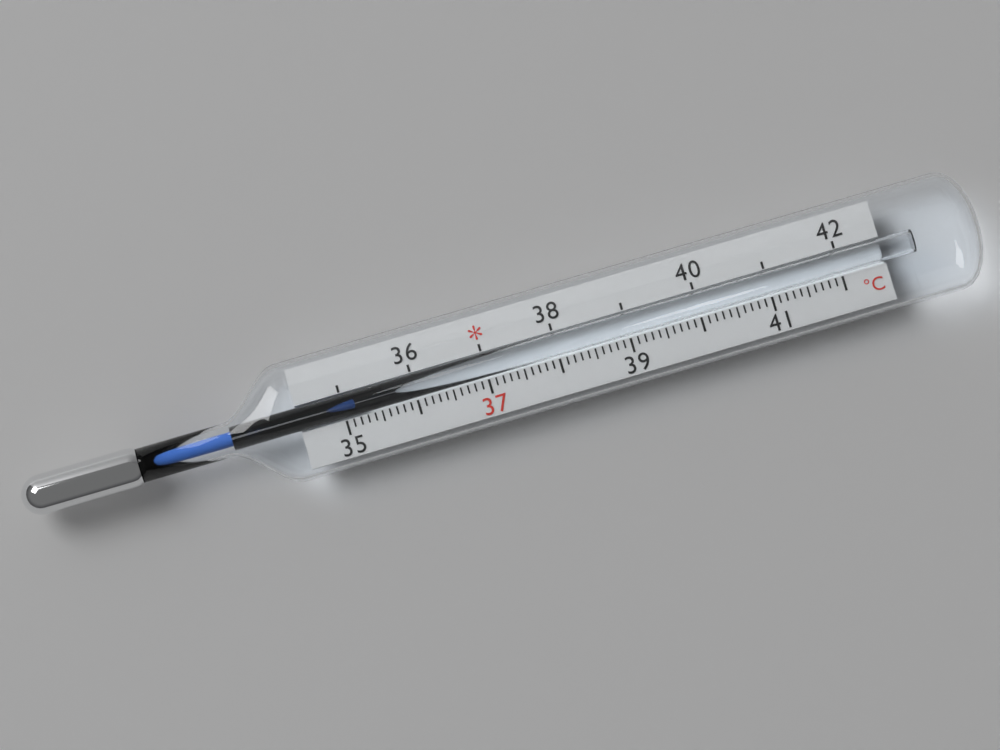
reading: 35.2 °C
